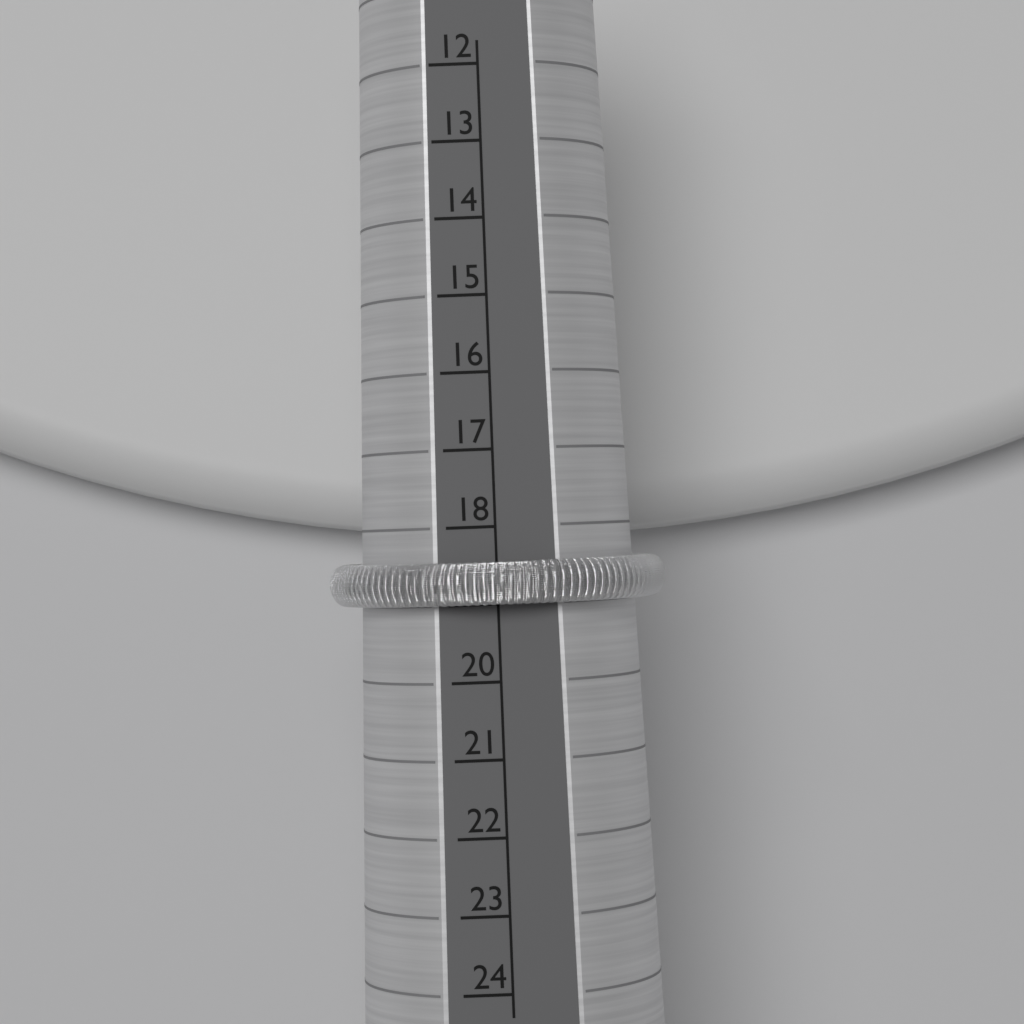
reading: 19 (no unit)
